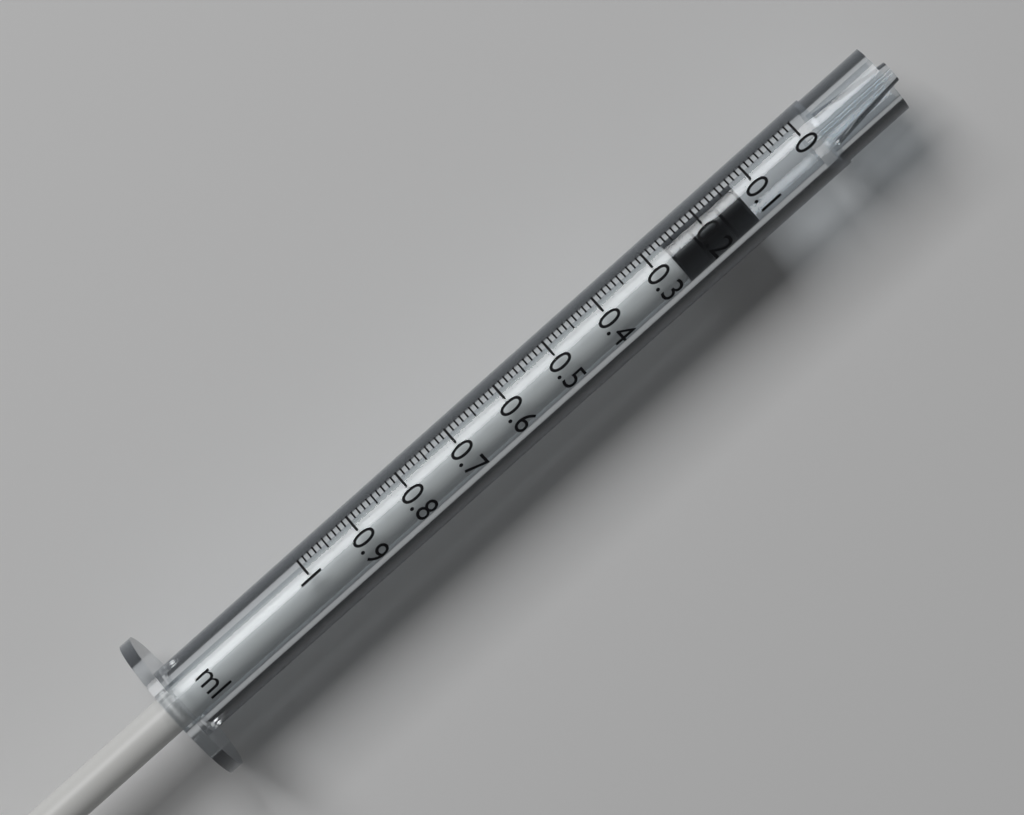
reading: 0.13 ml
